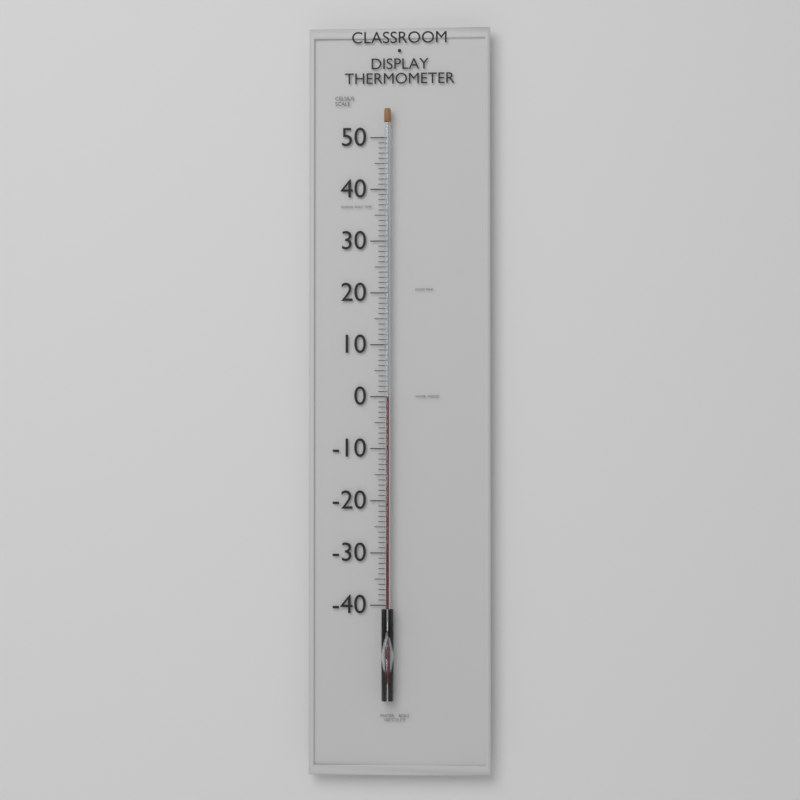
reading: 0 °C
